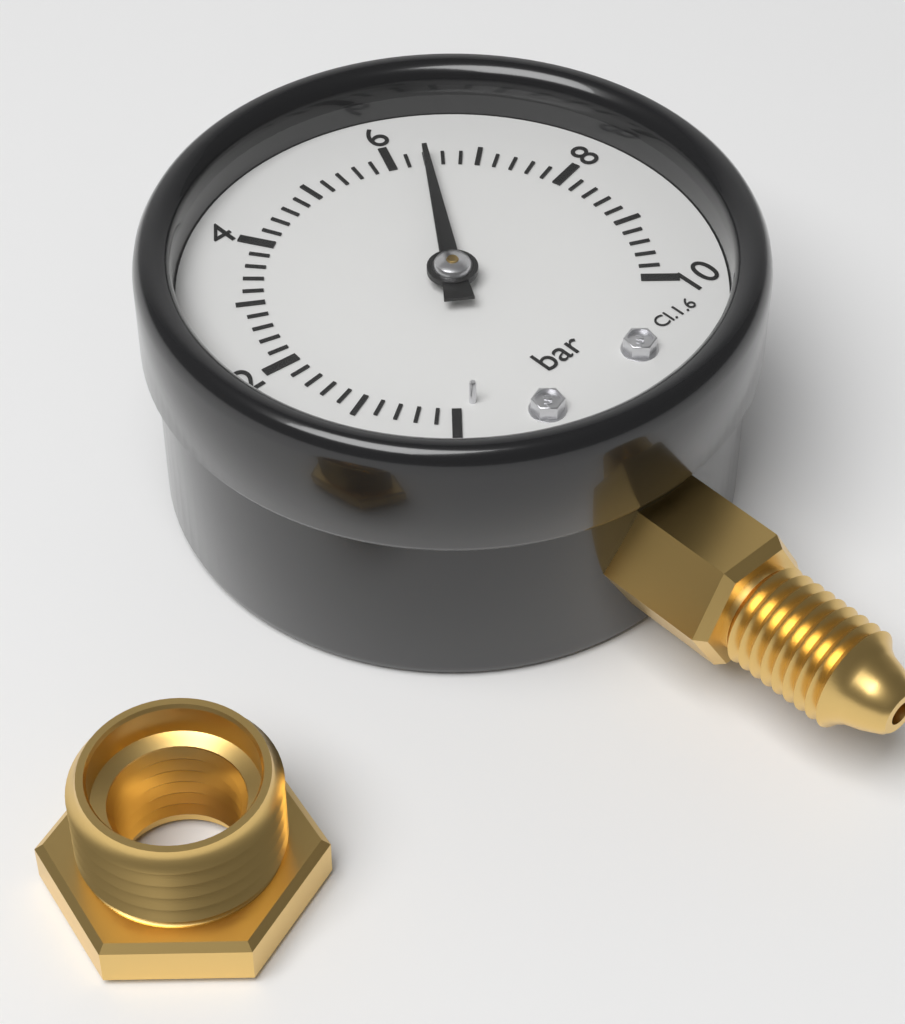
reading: 6.4 bar
